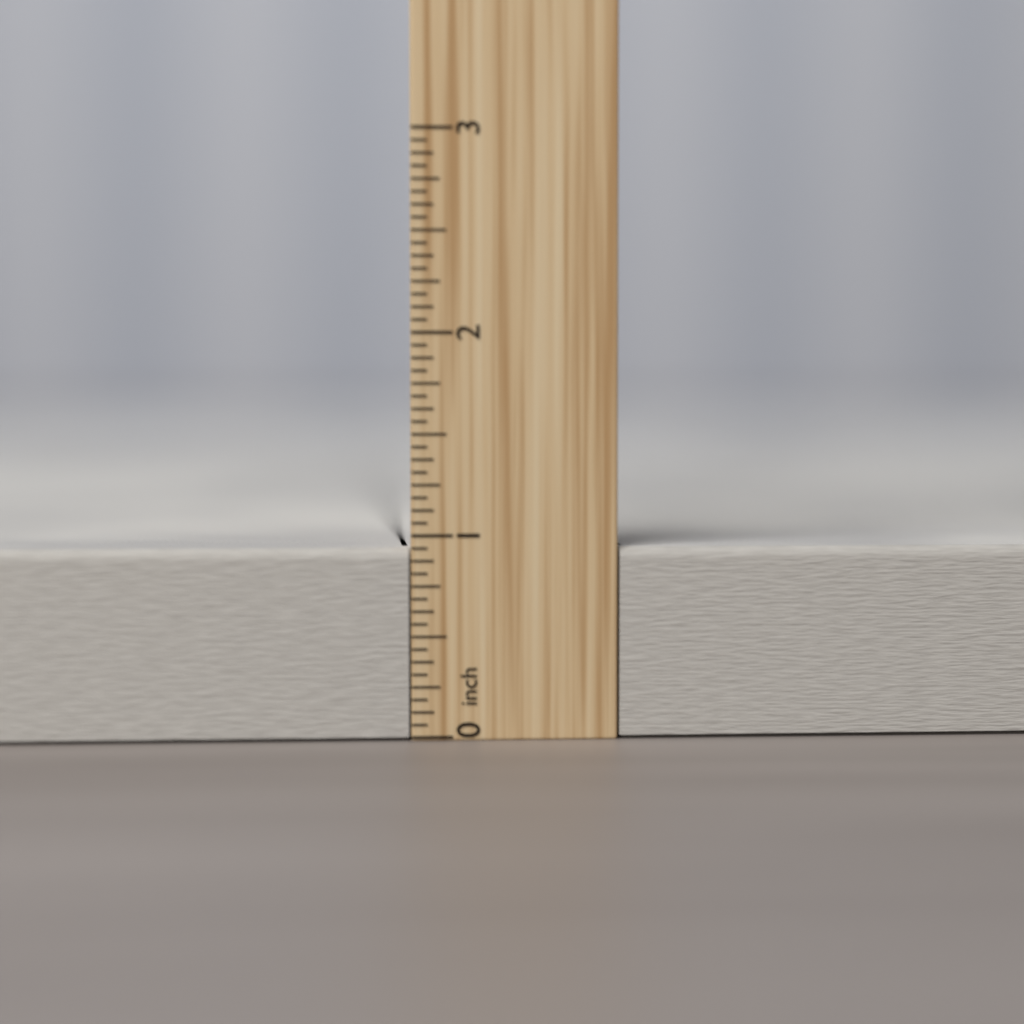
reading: 0.9375 inch
